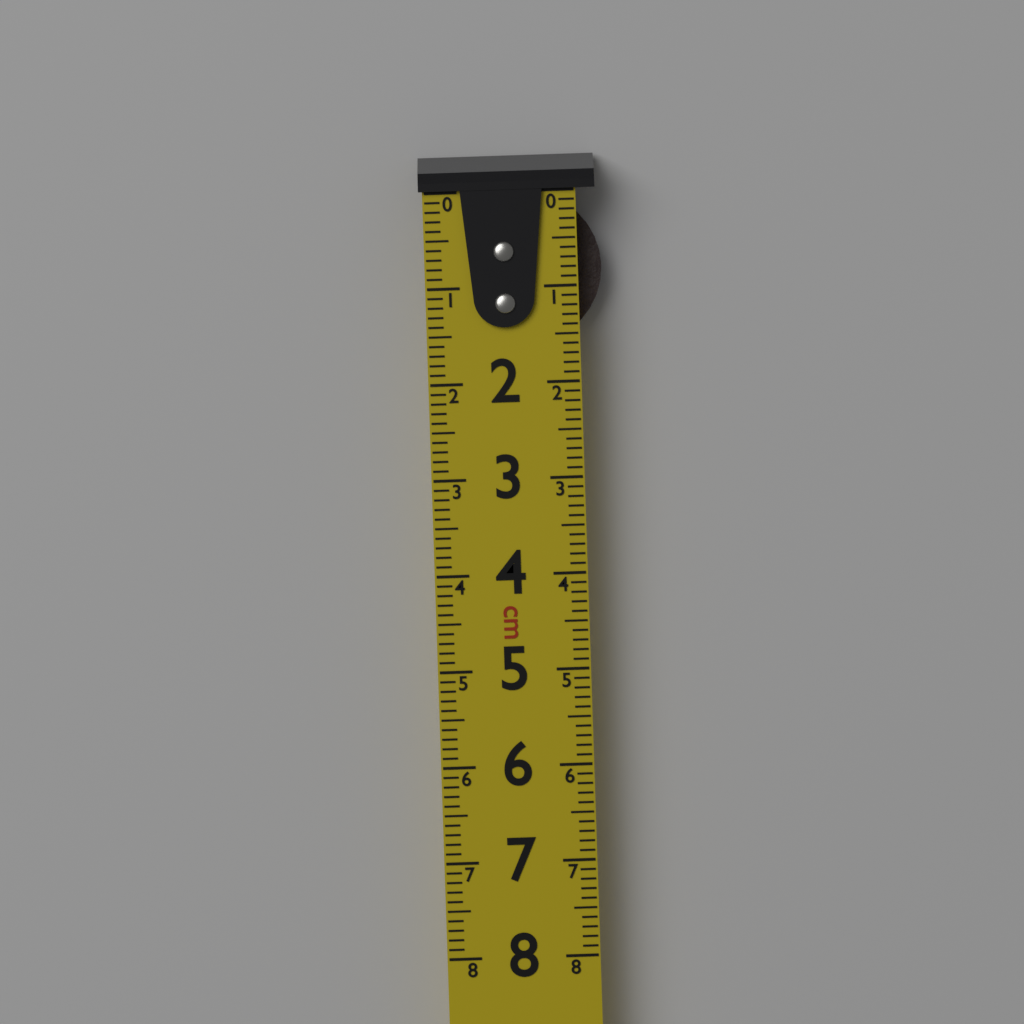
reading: 1.6 cm
